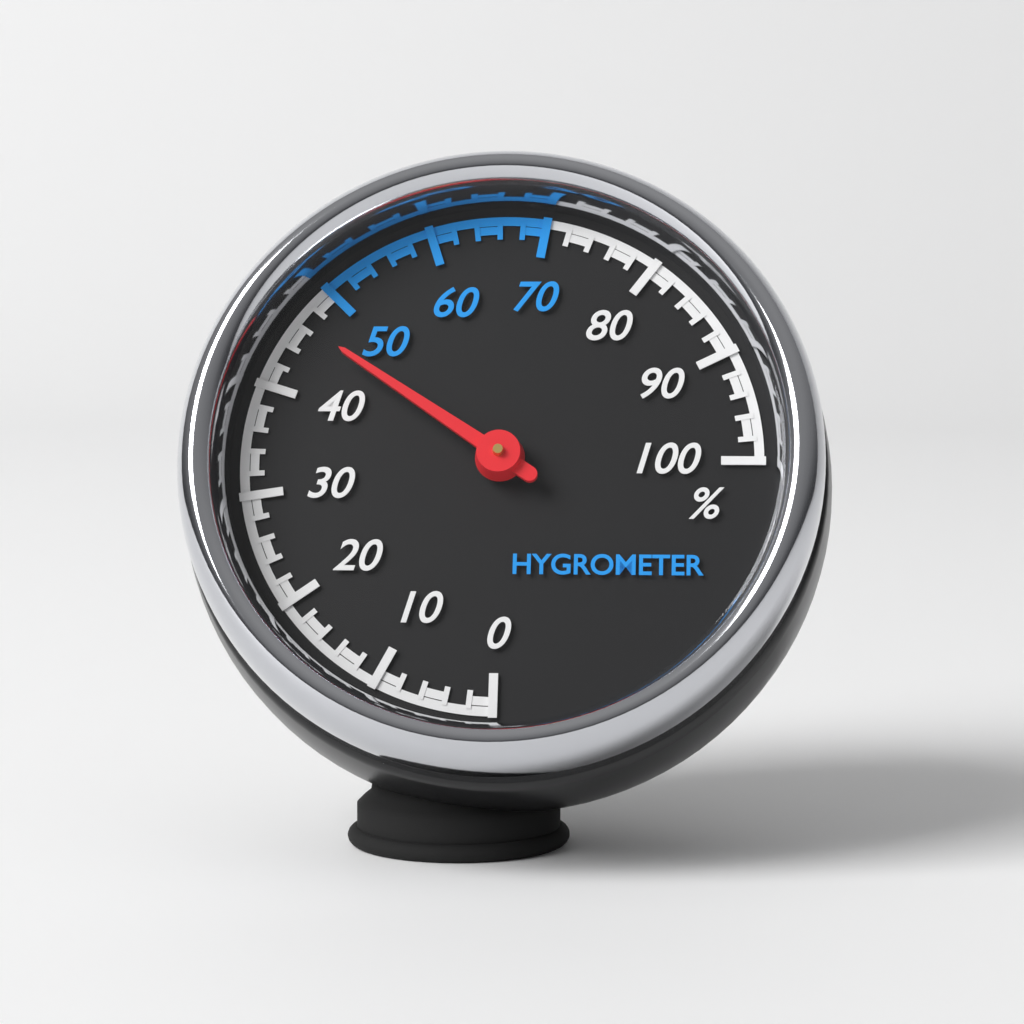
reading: 46 %
